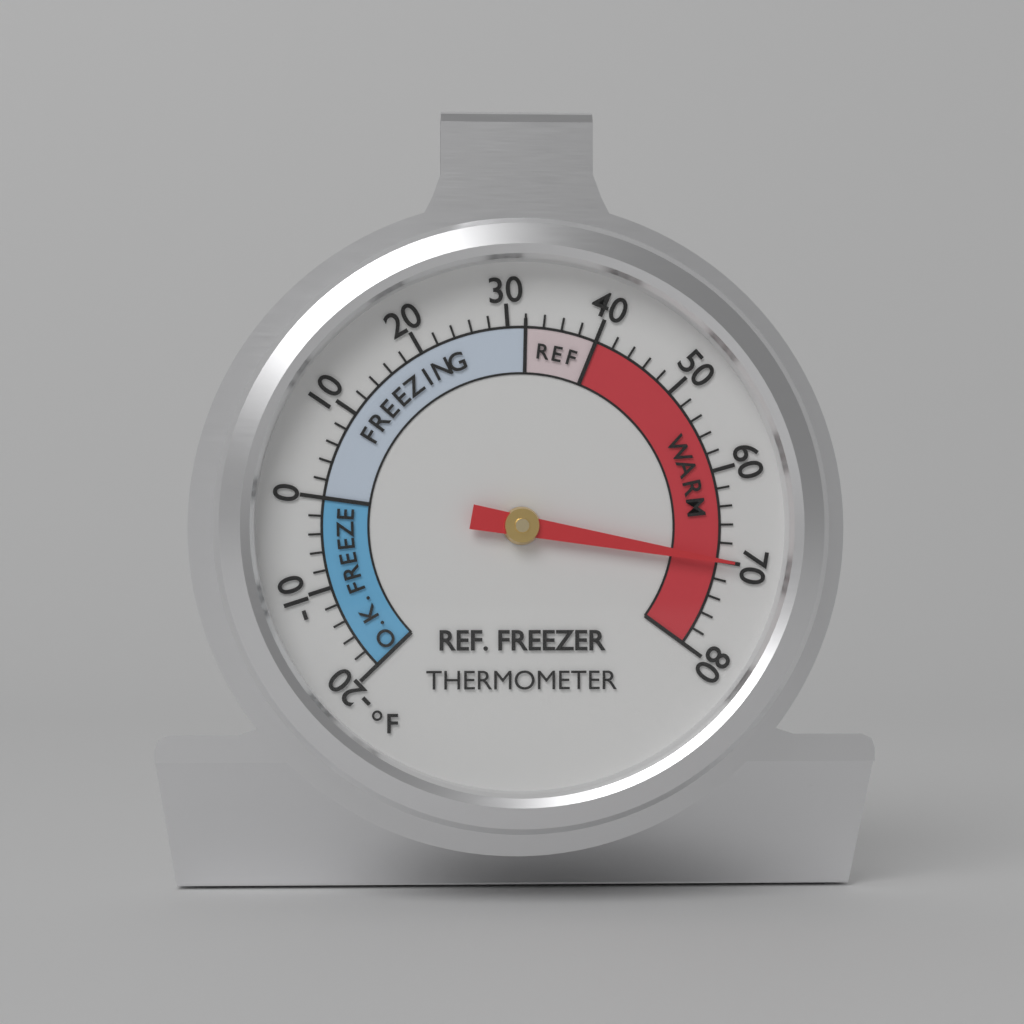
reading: 70 °F
